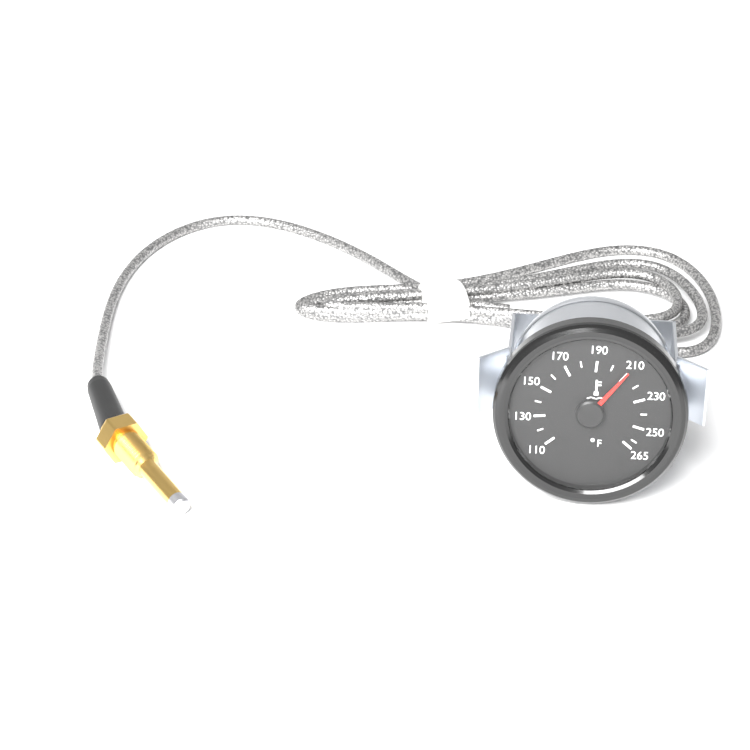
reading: 210 °F
